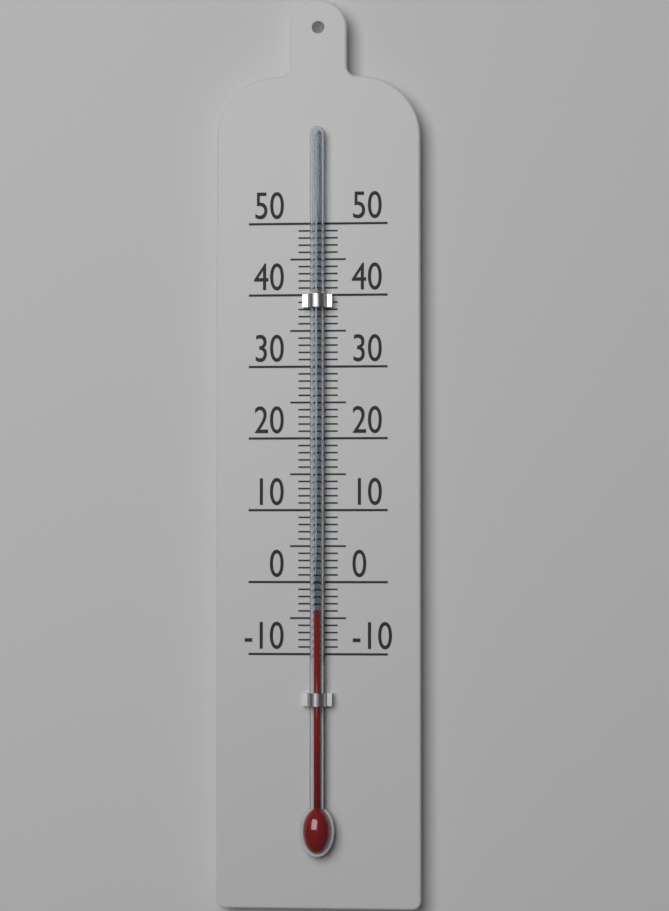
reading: -4 (no unit)
